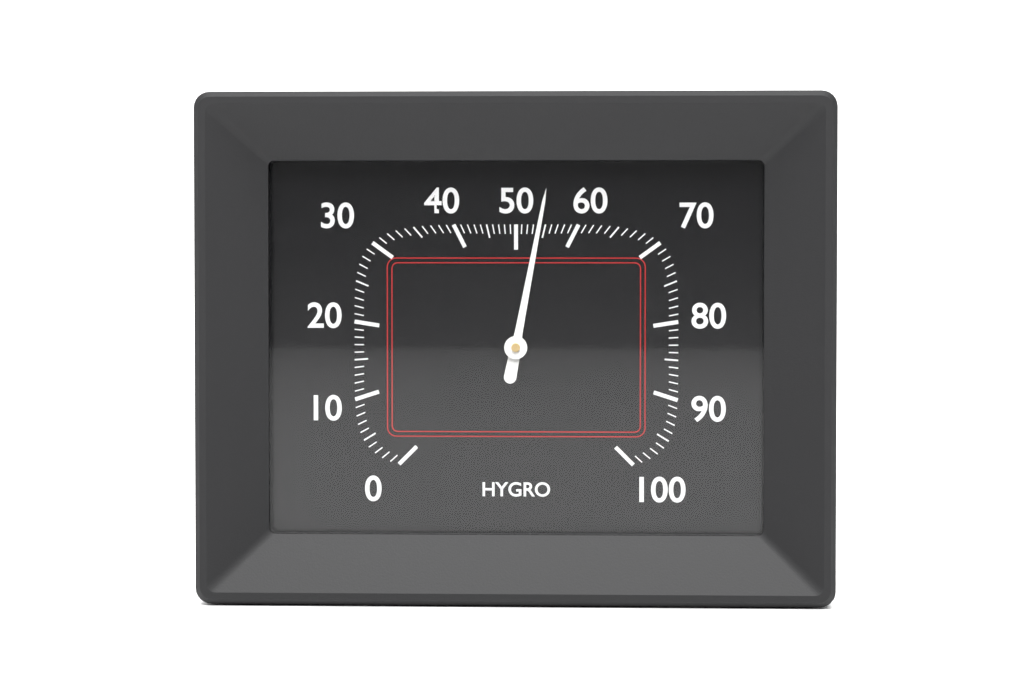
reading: 54 %
